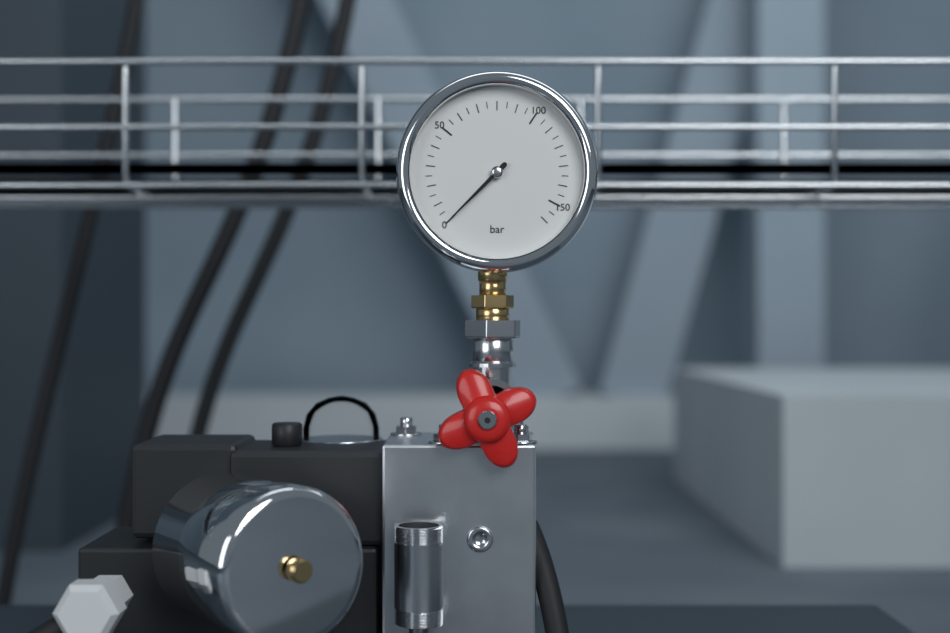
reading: 0 bar
